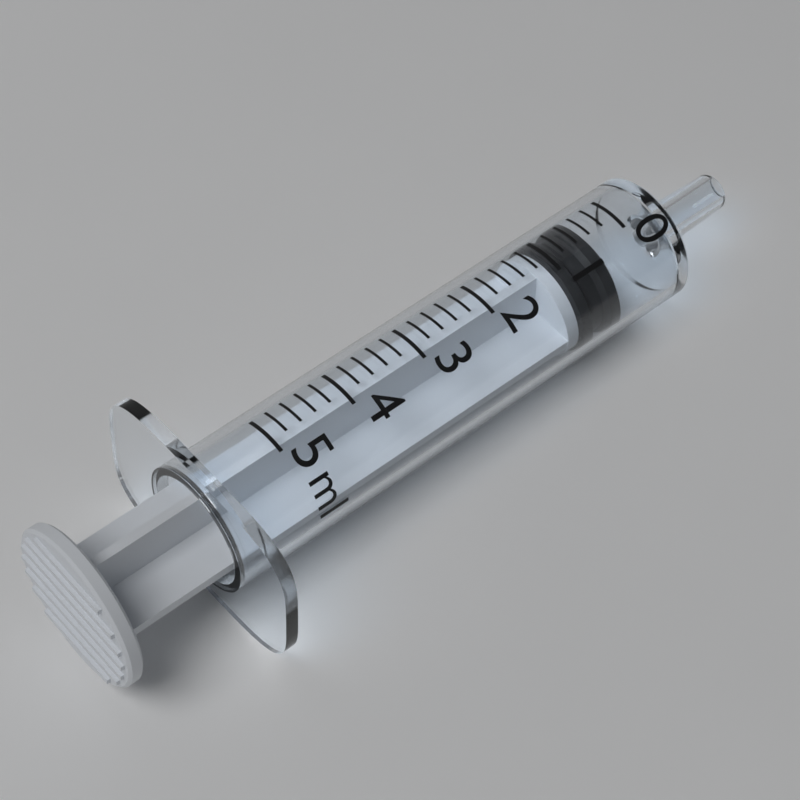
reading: 0.4 ml
